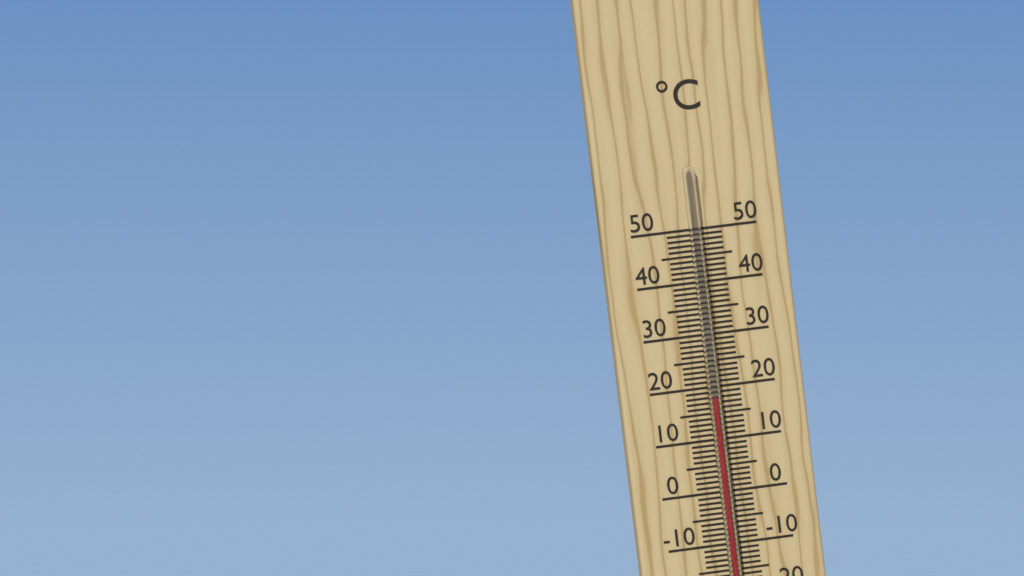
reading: 18 °C
